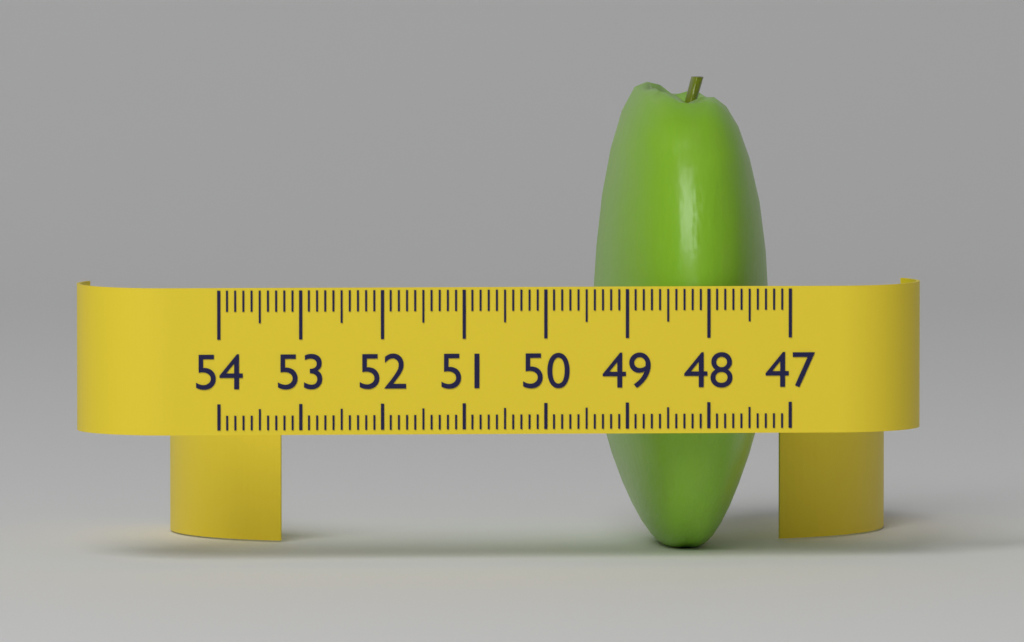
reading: 49.2 (no unit)
